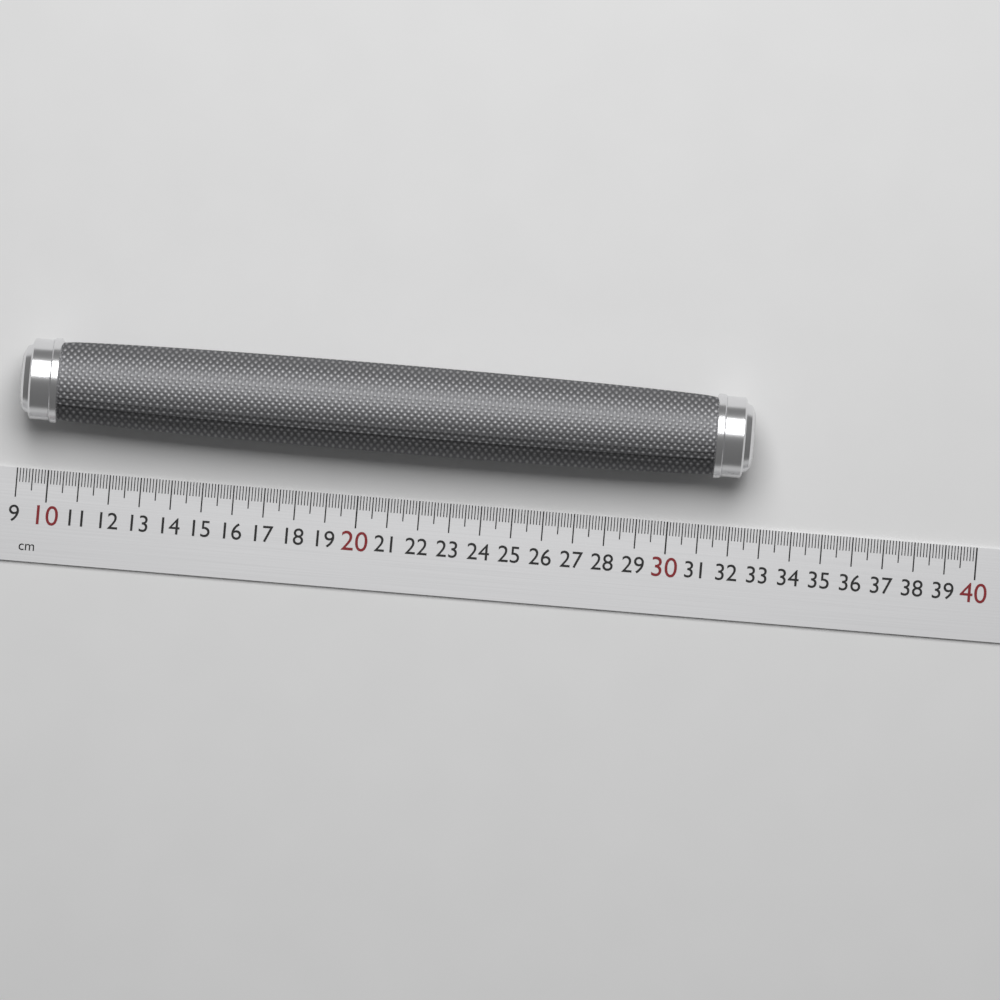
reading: 32.5 cm
